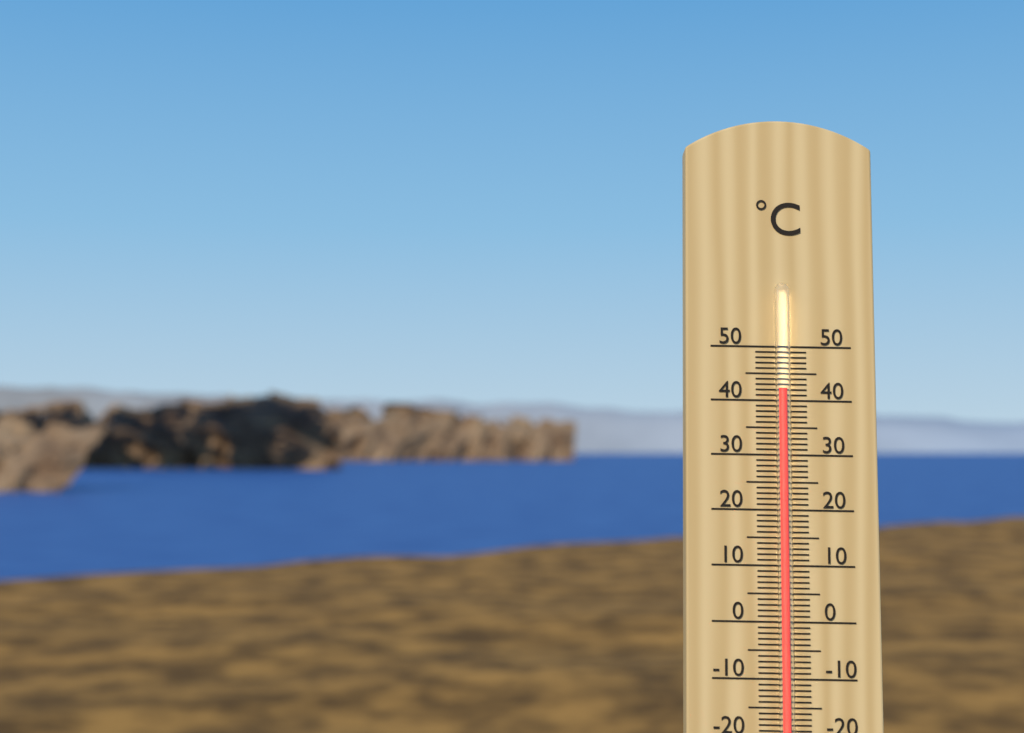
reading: 42 °C
